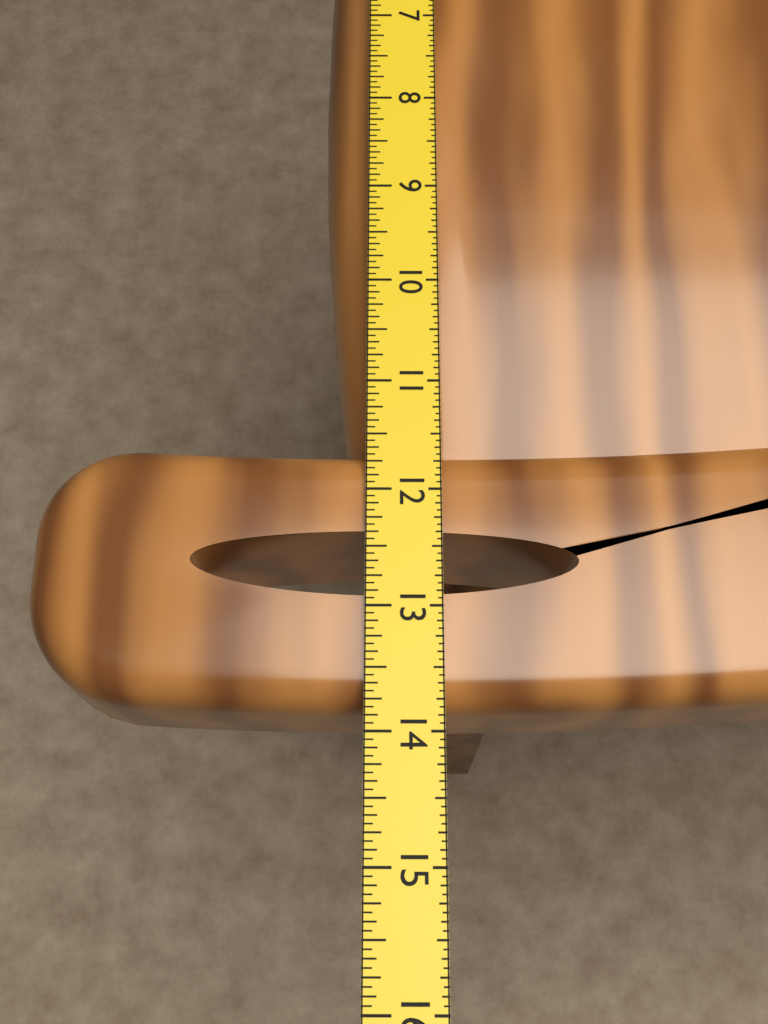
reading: 13.8125 in
